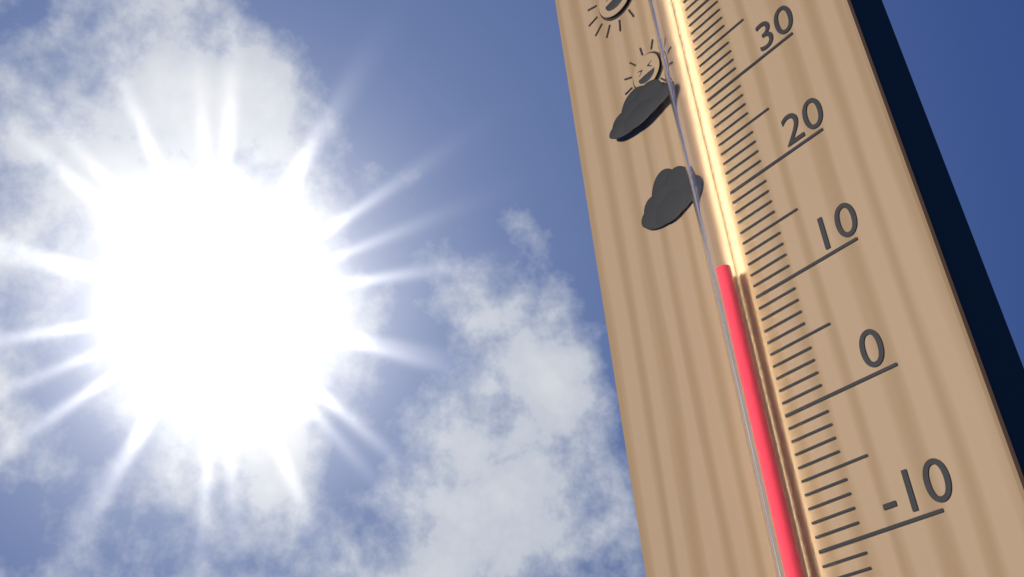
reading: 13 °C
